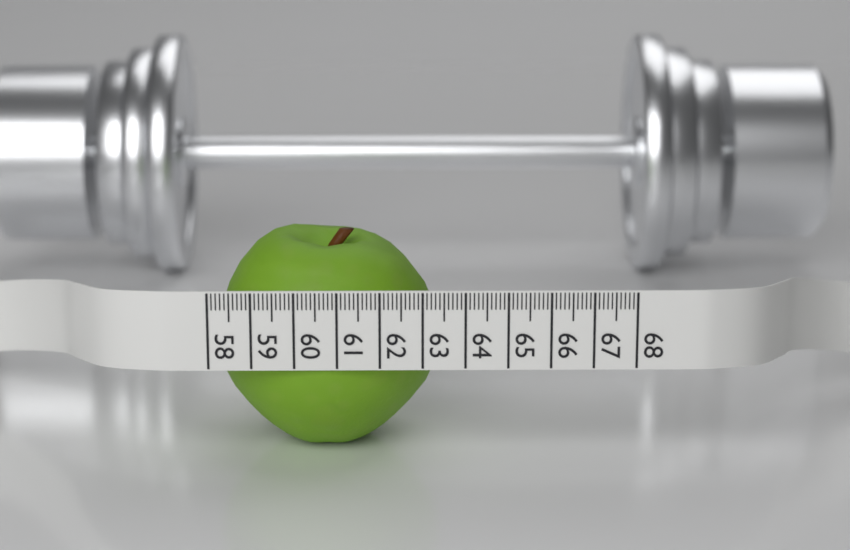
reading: 63.4 (no unit)
